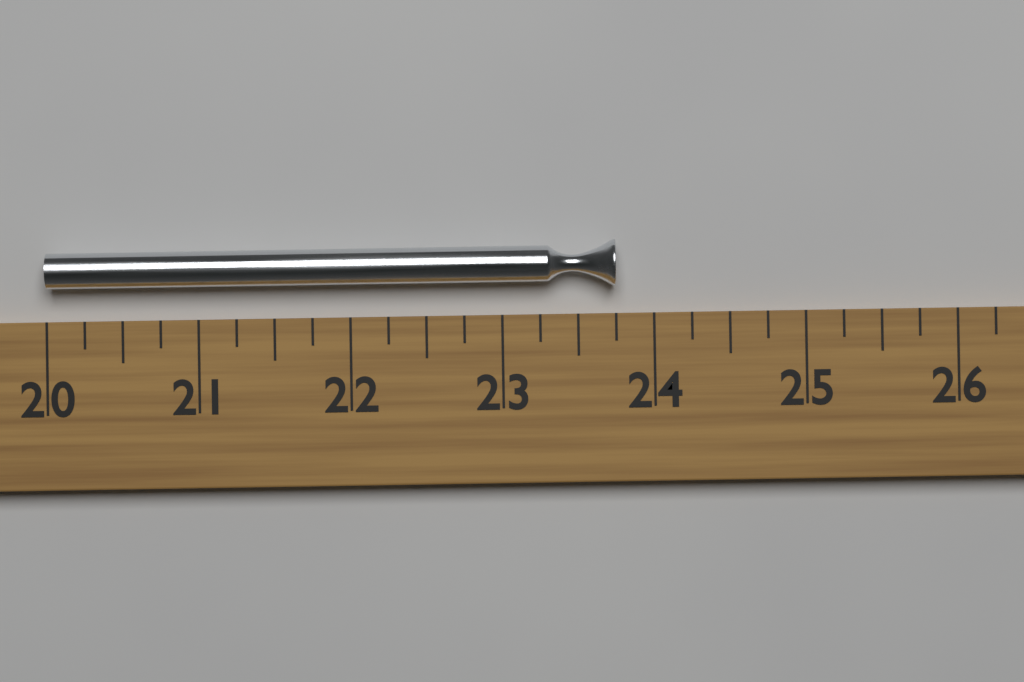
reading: 23.75 (no unit)
